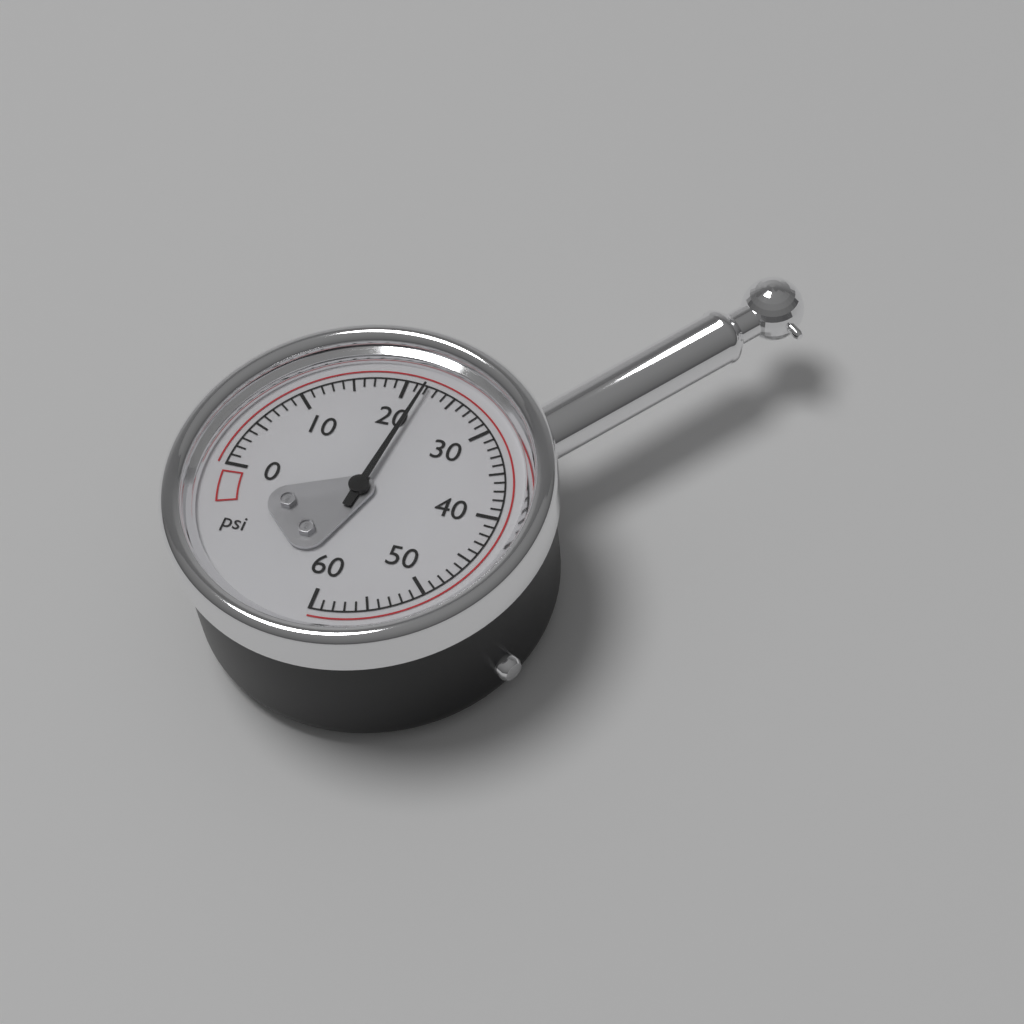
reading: 22 psi
